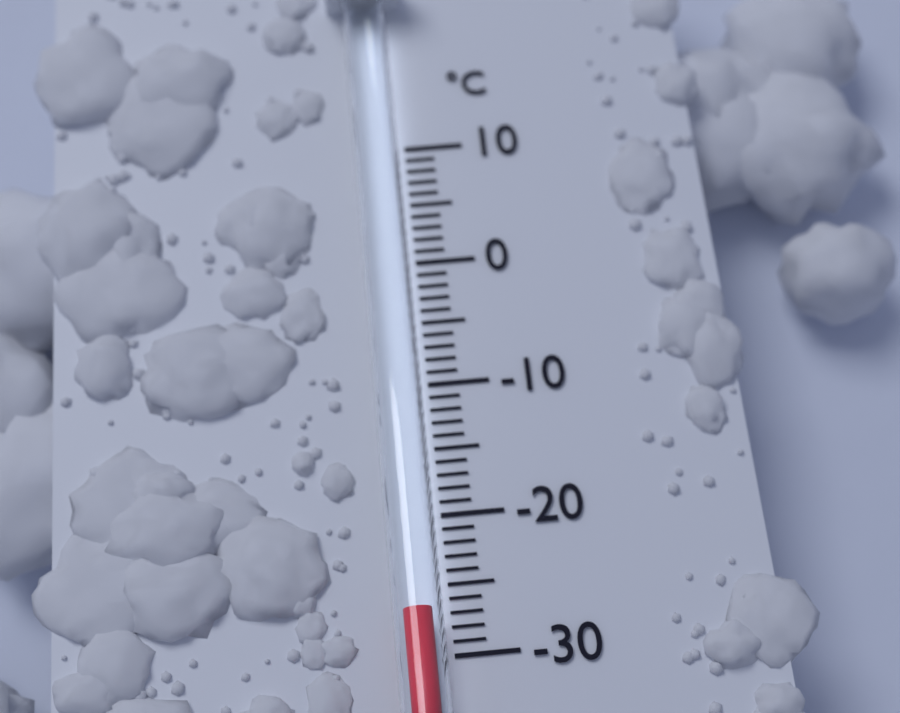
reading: -27 °C
